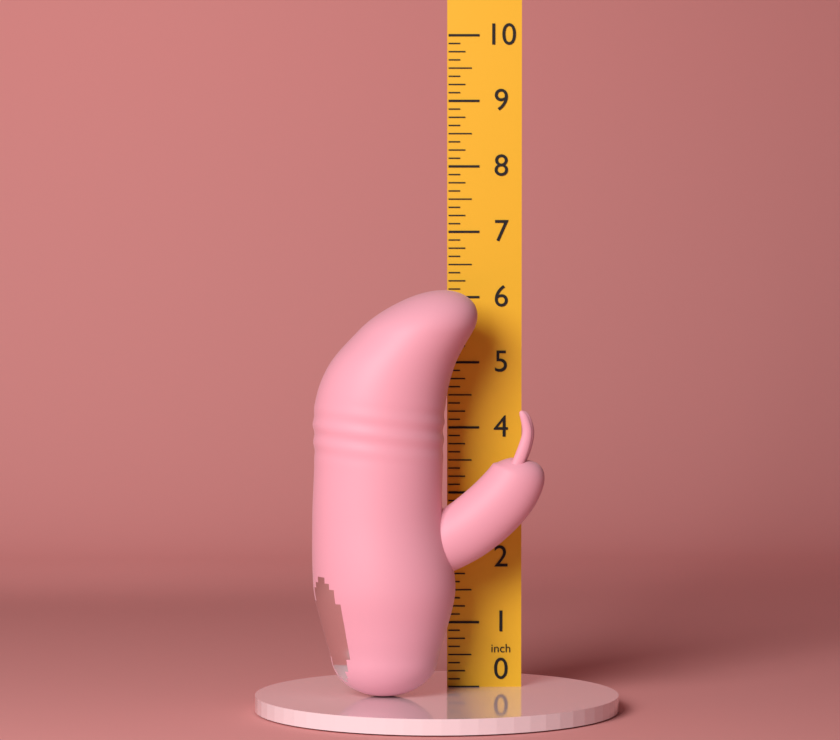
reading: 6.125 in
